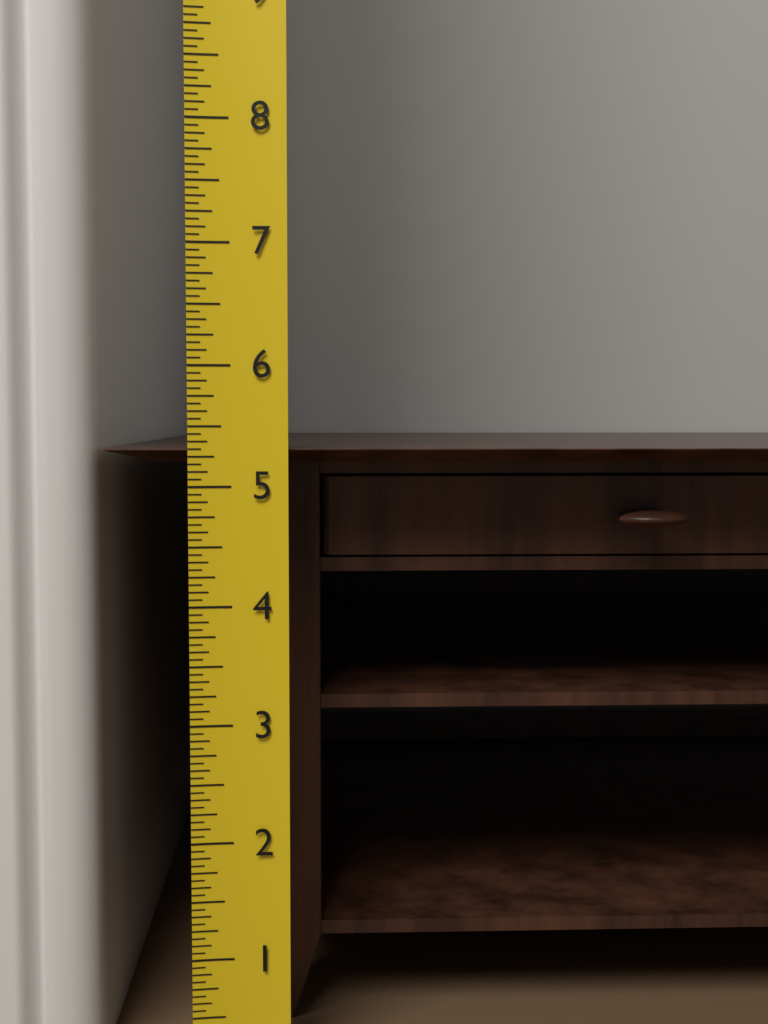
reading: 5.3125 (no unit)
